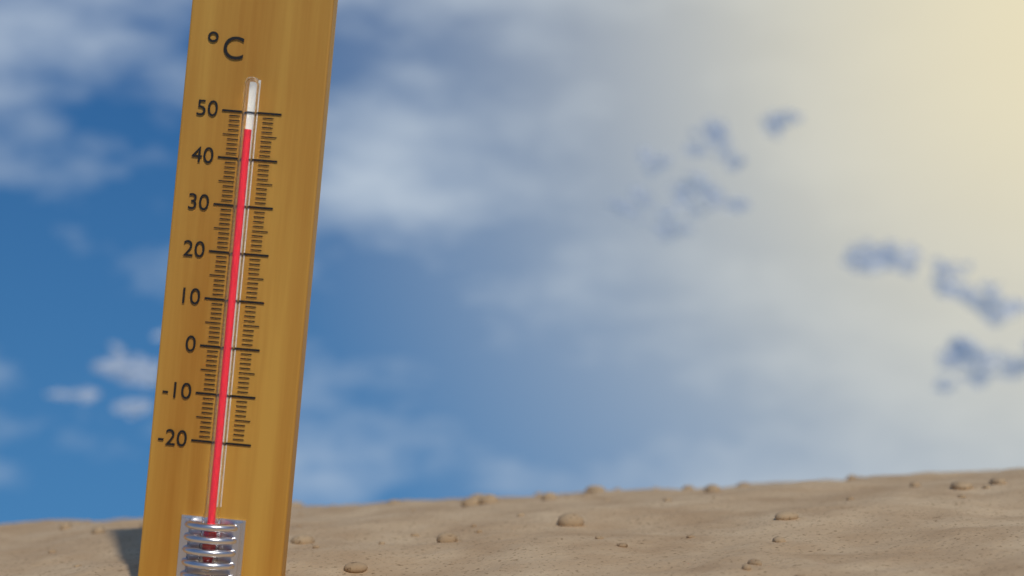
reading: 46 °C
